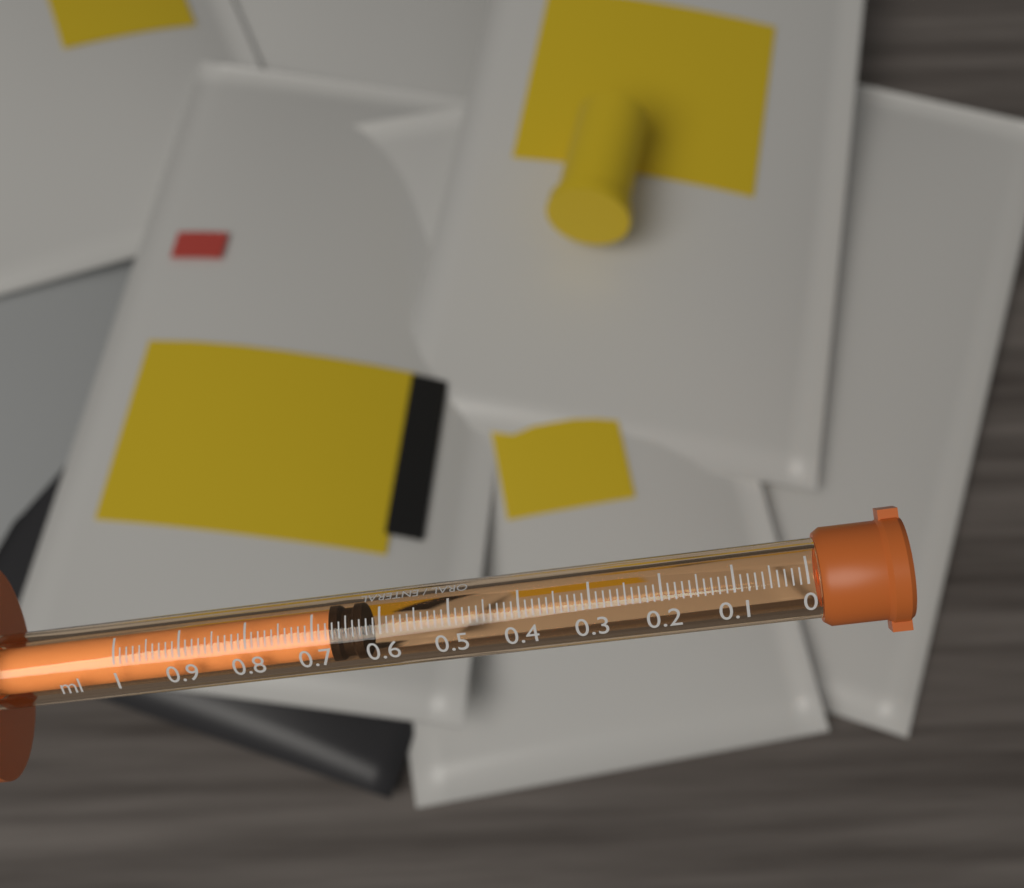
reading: 0.63 ml
